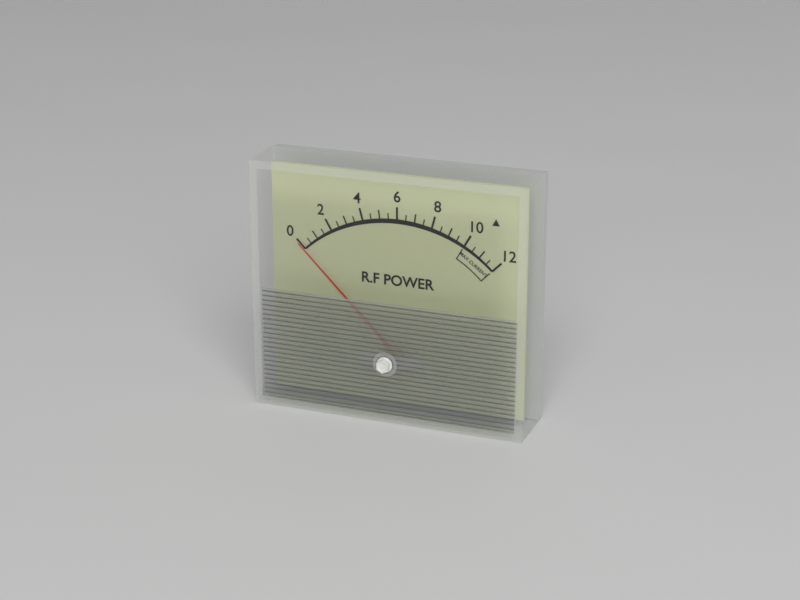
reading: 0.0 (no unit)
